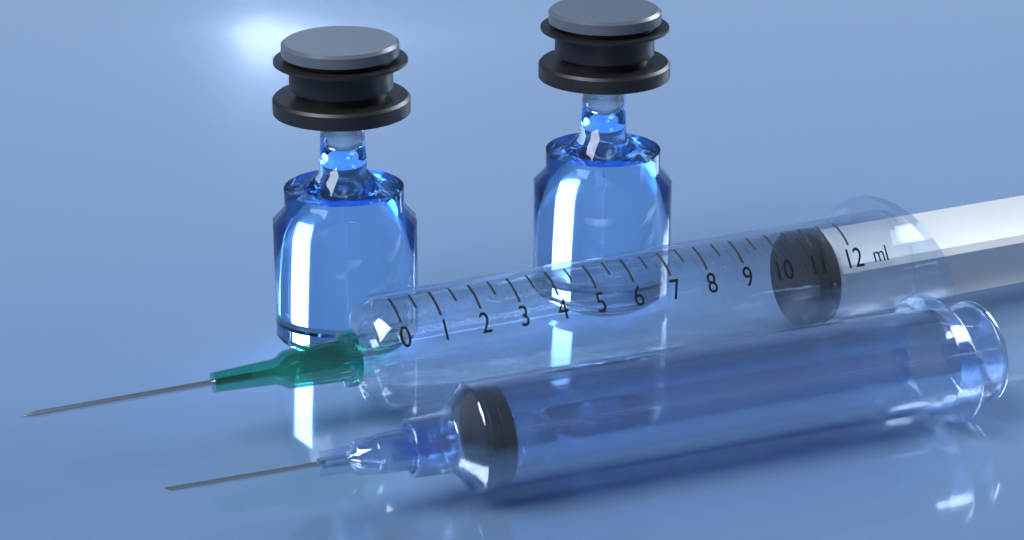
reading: 11.0 ml
